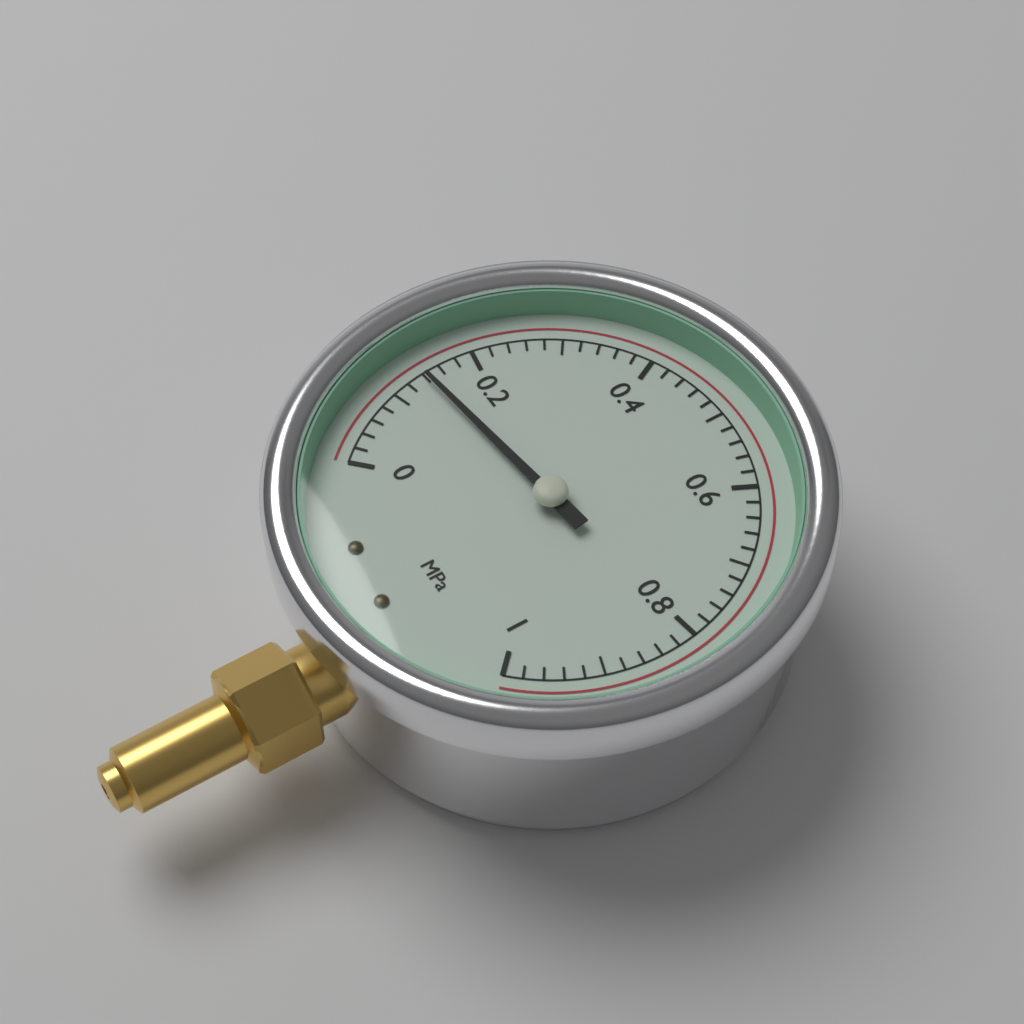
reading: 0.14 MPa
